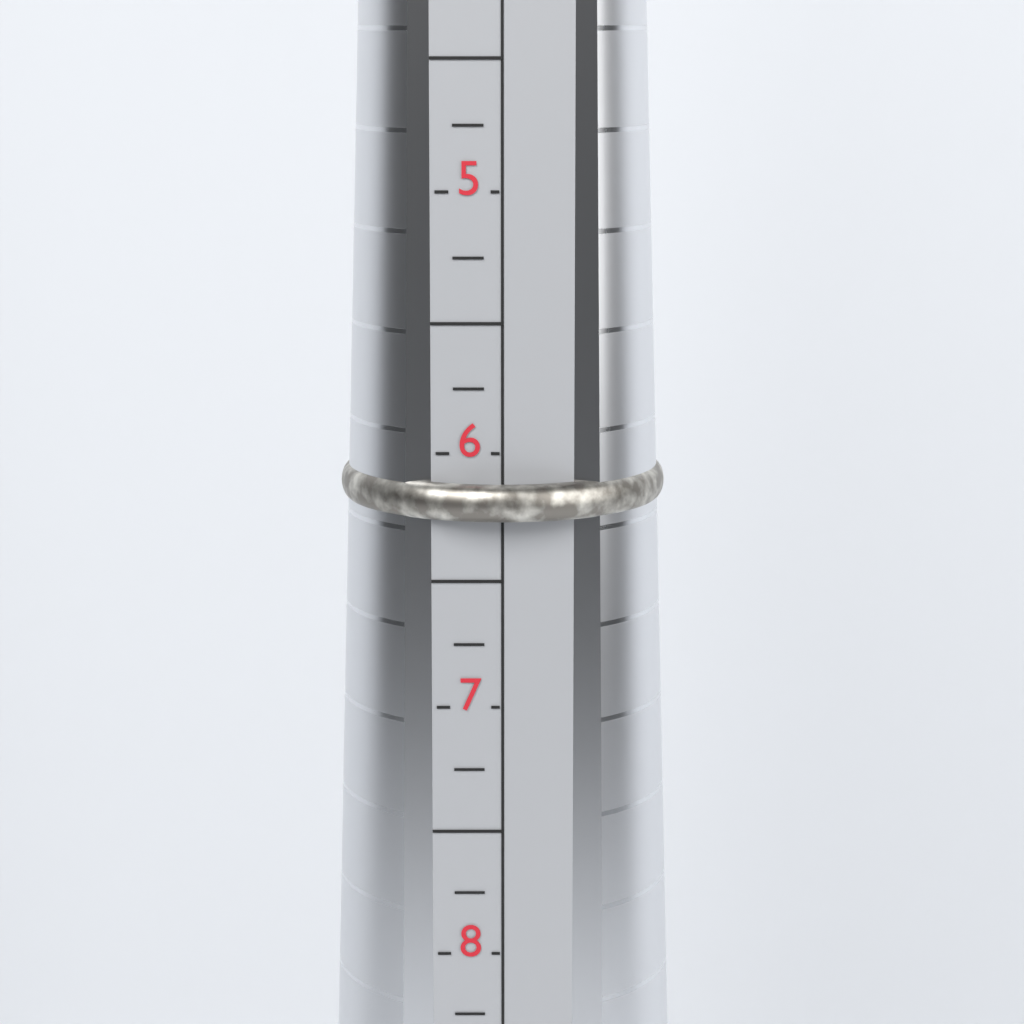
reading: 6.25 (no unit)
